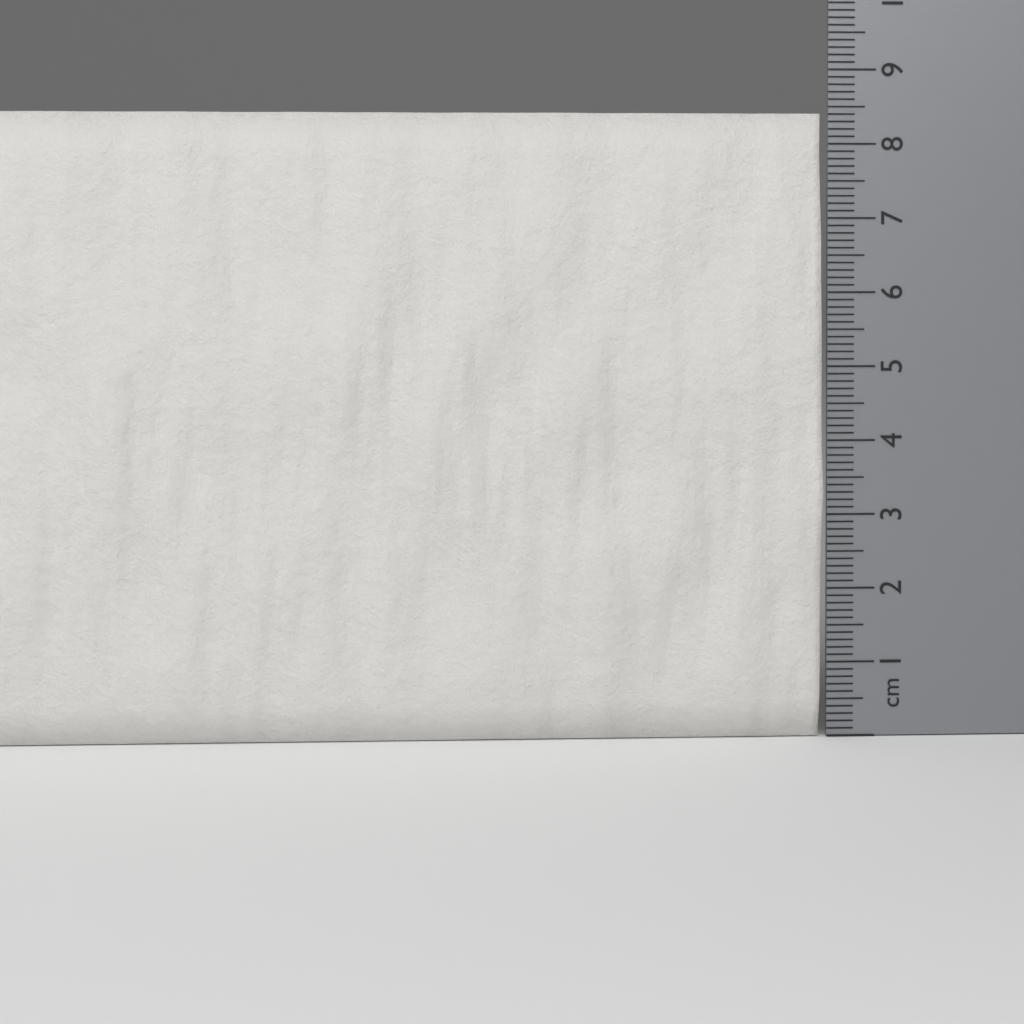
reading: 8.4 cm
